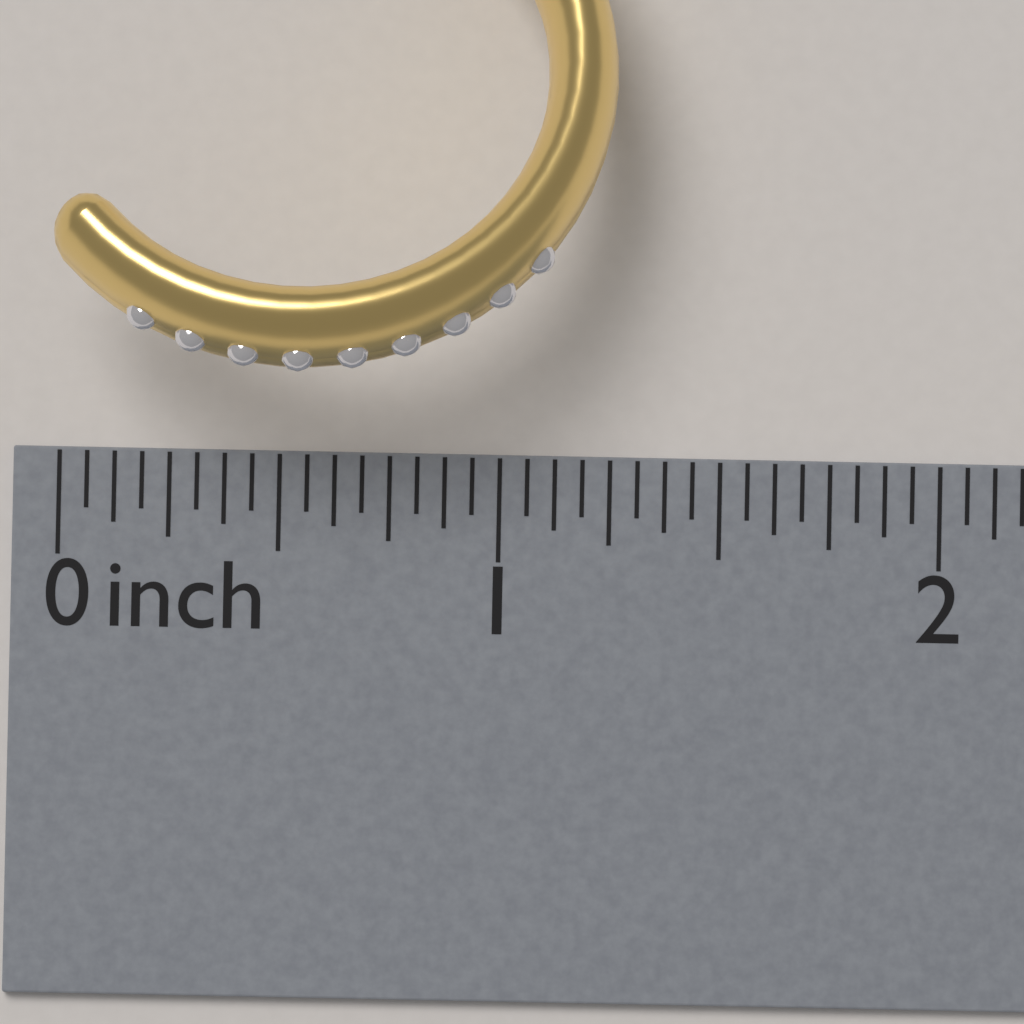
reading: 1.2500 inch
